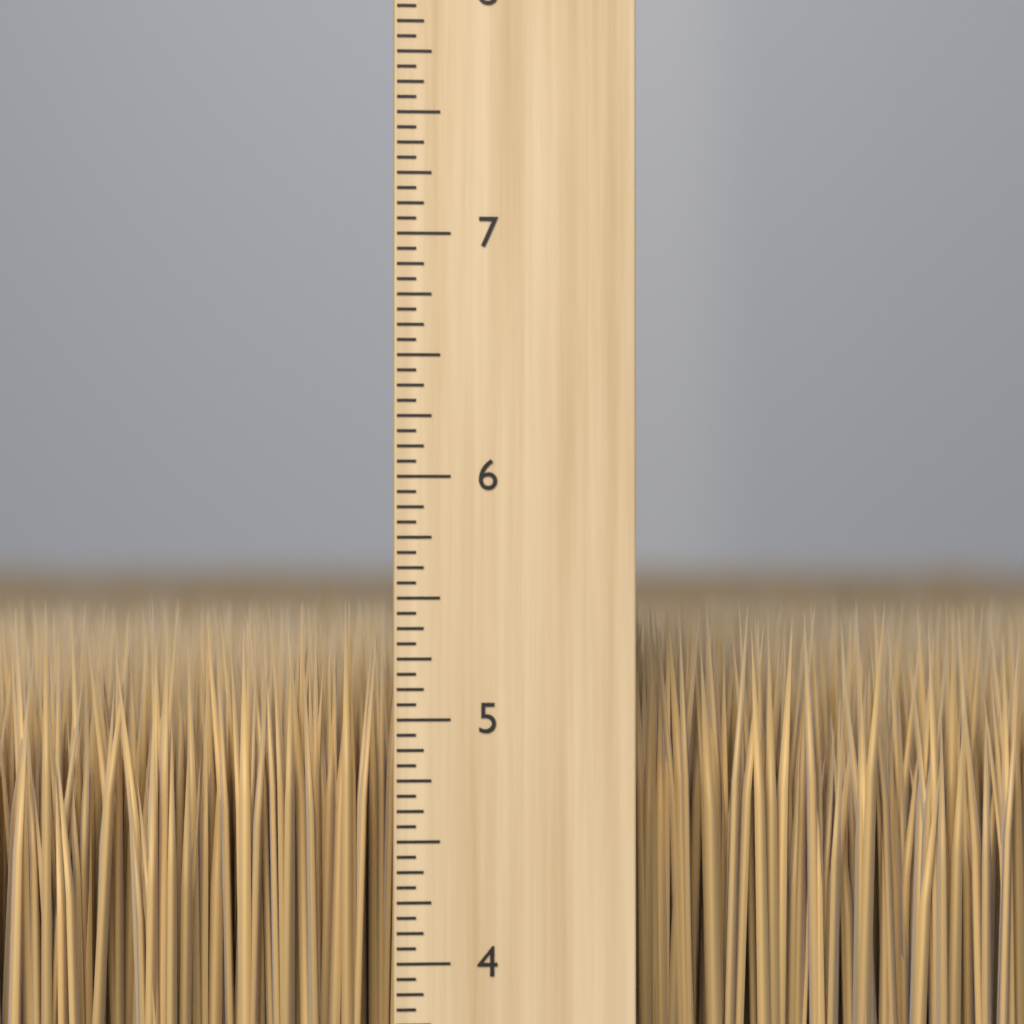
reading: 5.5000 inch
